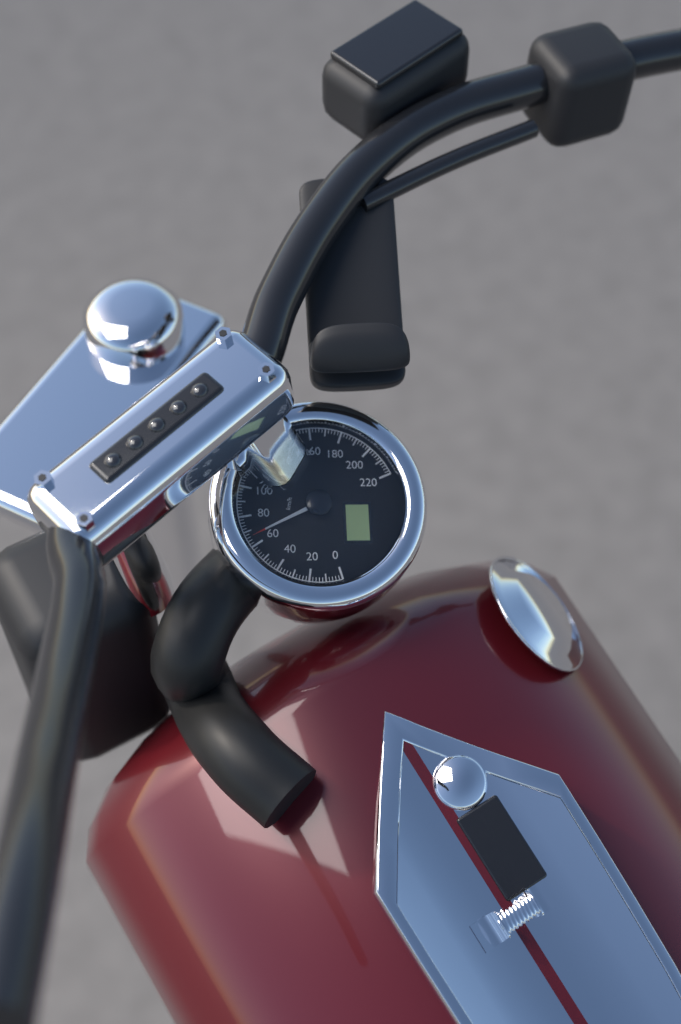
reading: 66 km/h
